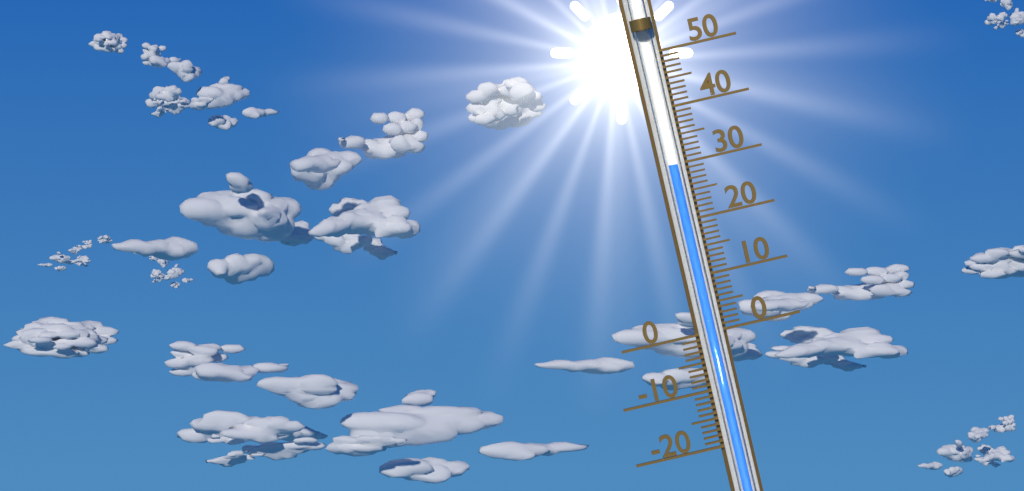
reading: 30 (no unit)
